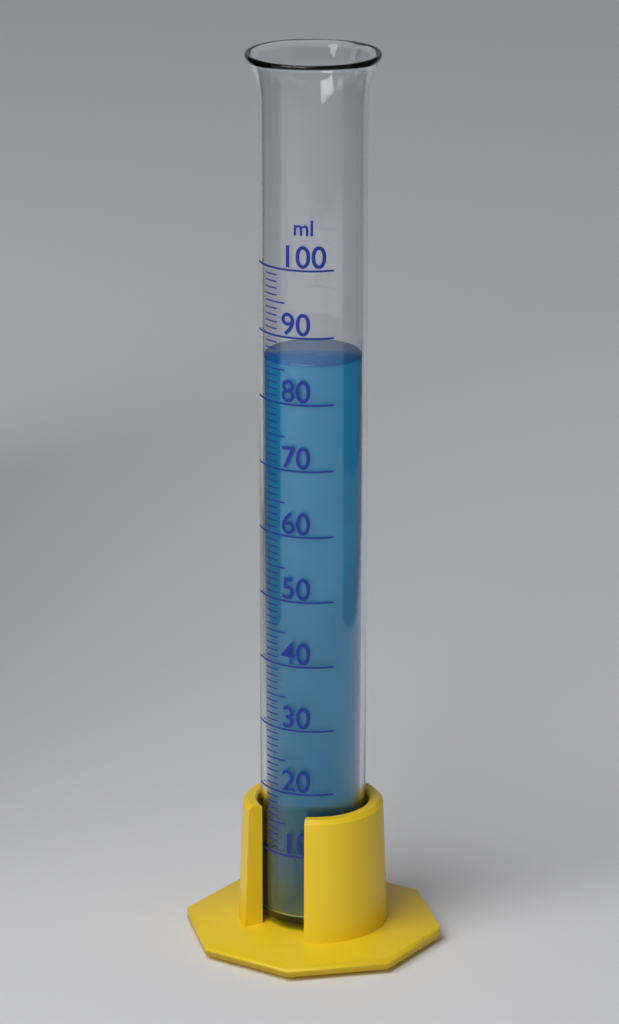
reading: 86 ml
